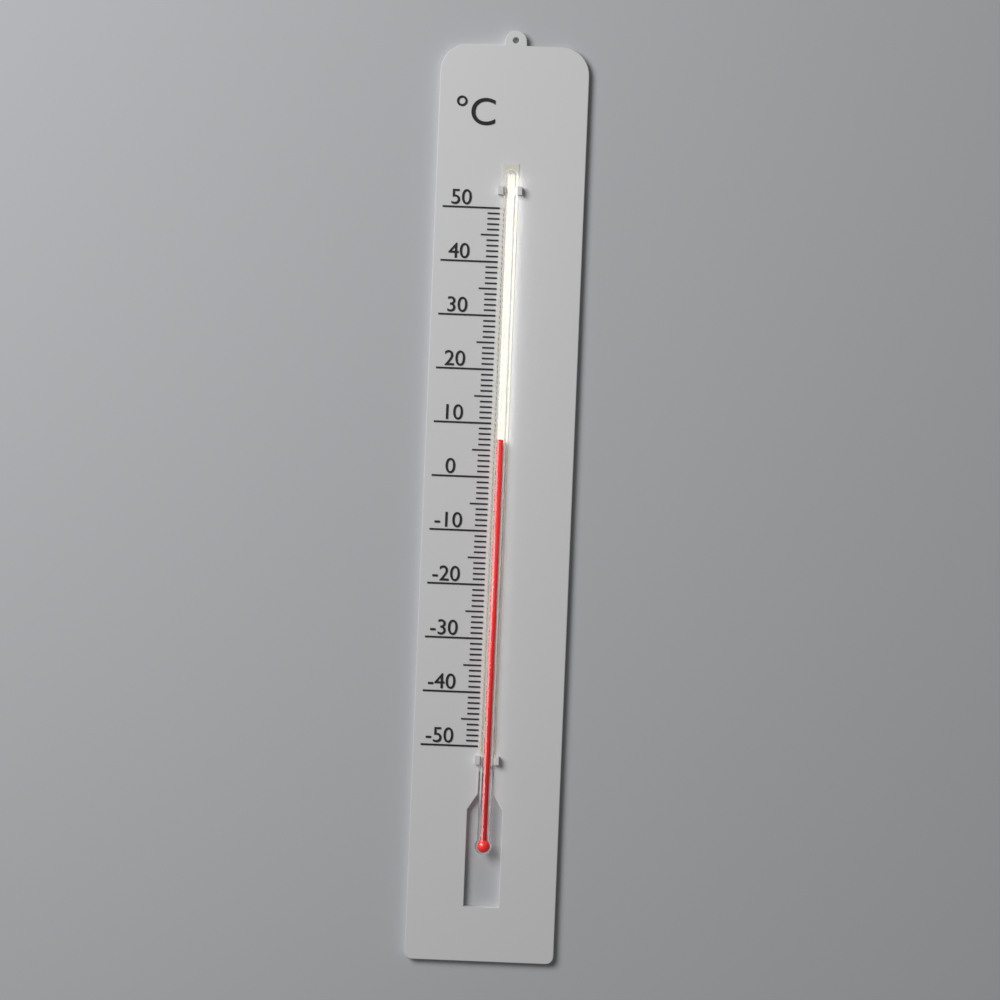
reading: 7 °C
